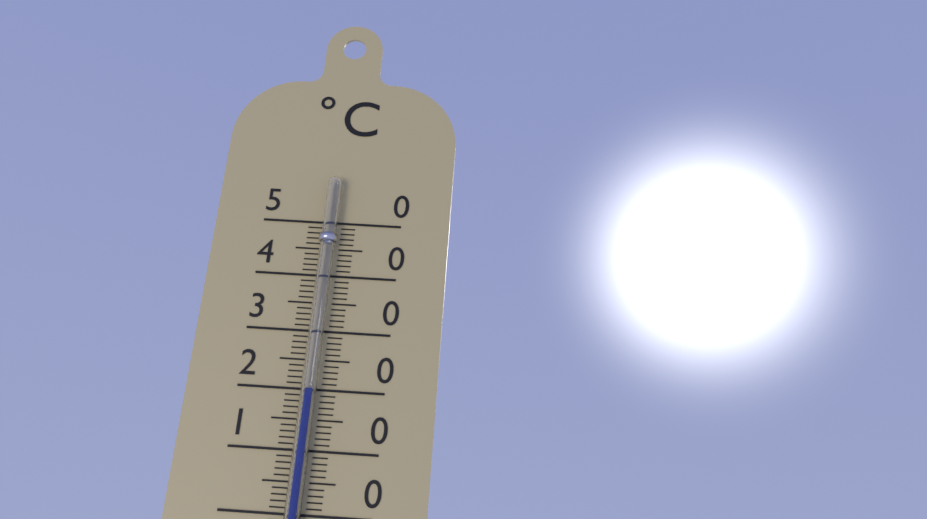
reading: 20 °C
